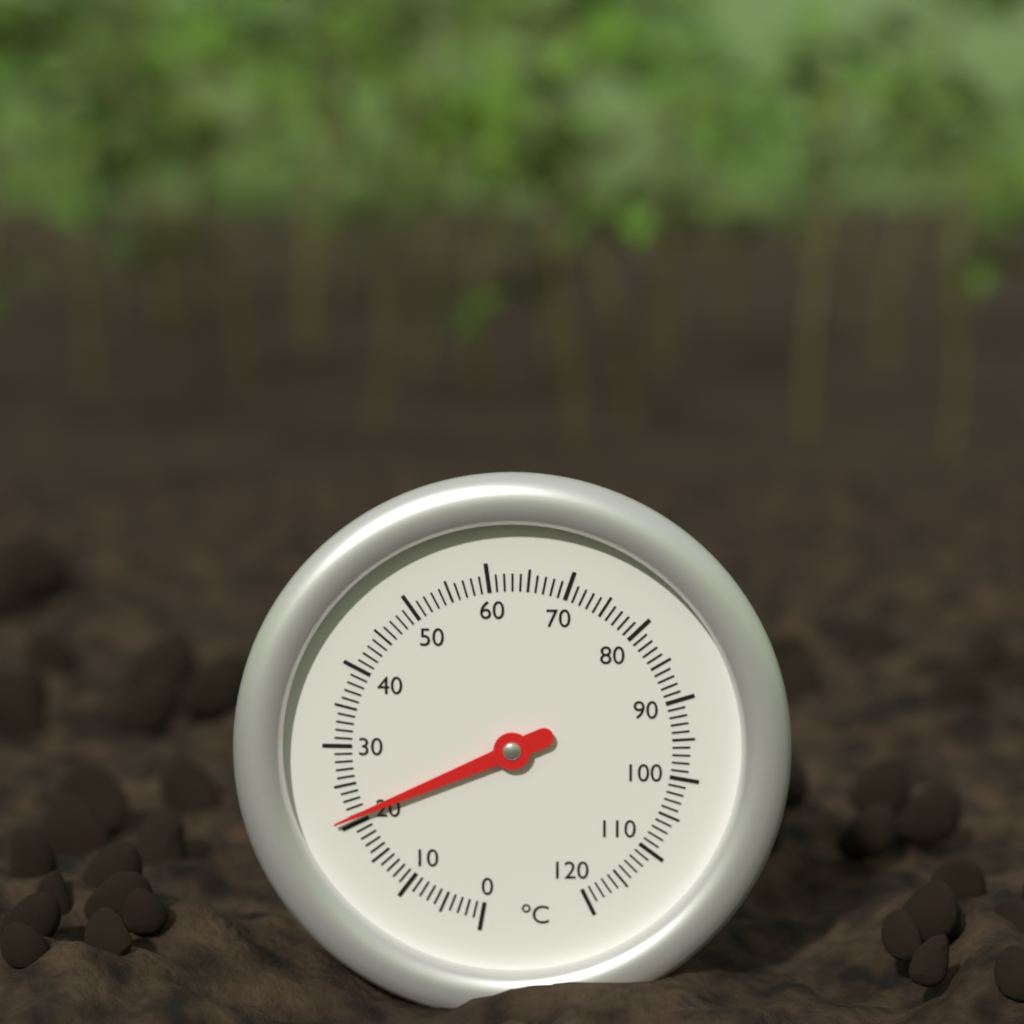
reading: 21 °C
